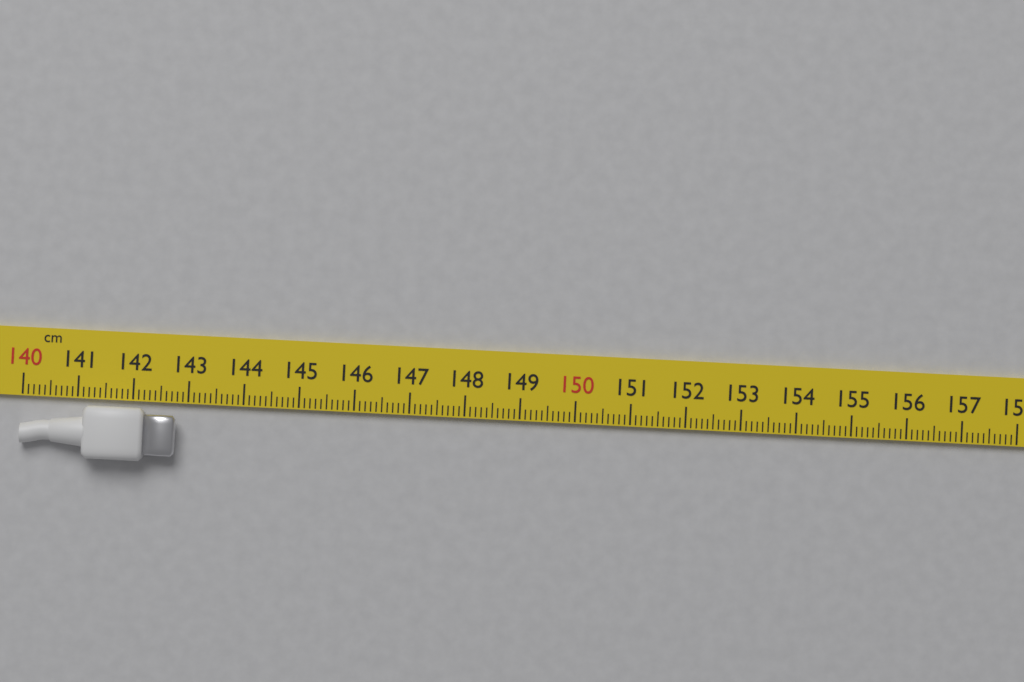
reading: 142.8 cm
